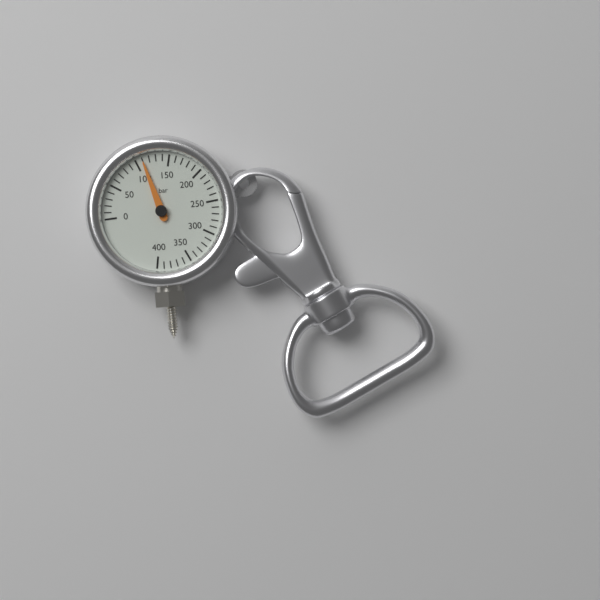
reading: 110 bar
